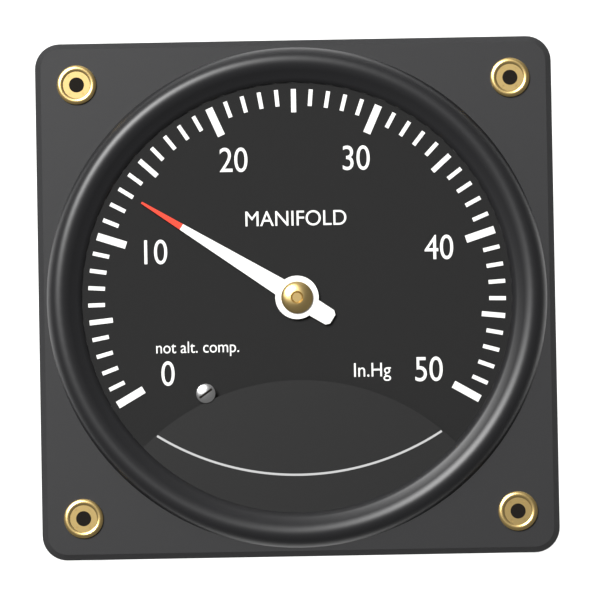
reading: 13 inHg
